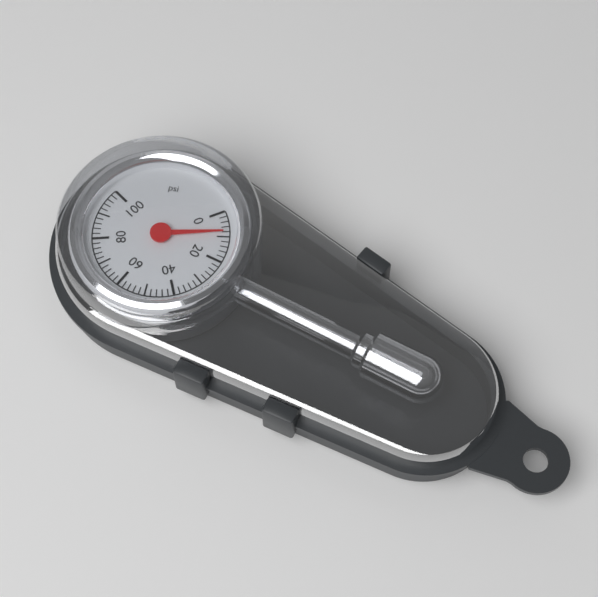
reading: 8 psi
